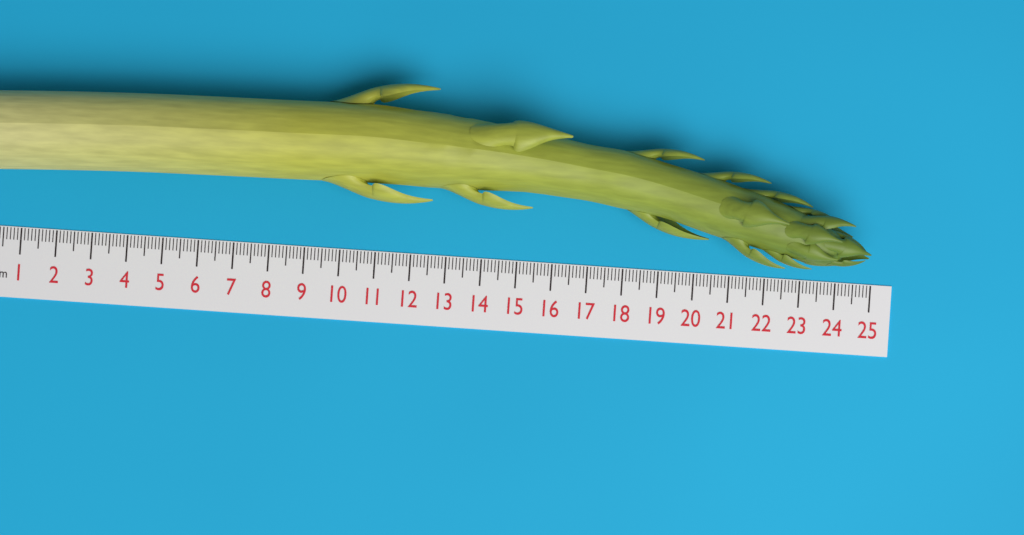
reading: 24.9 cm
